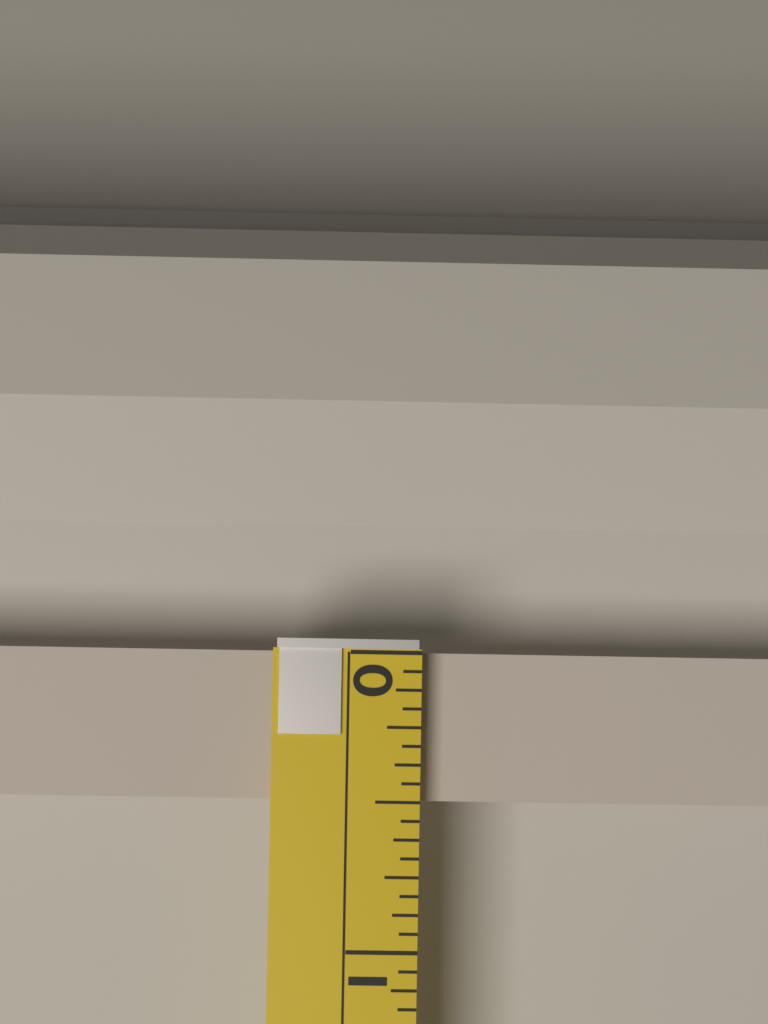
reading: 0.5000 (no unit)
